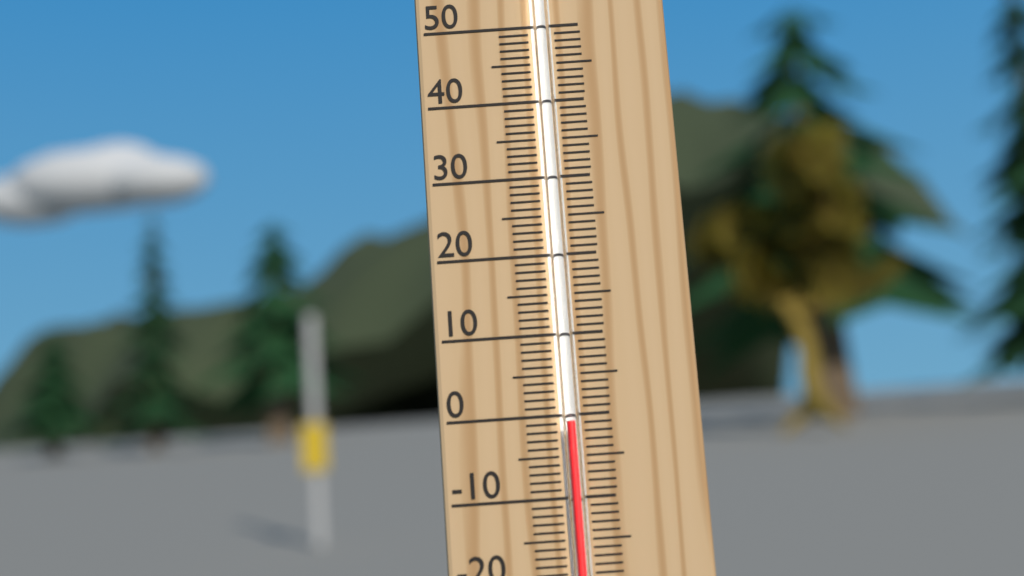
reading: -1 °C
